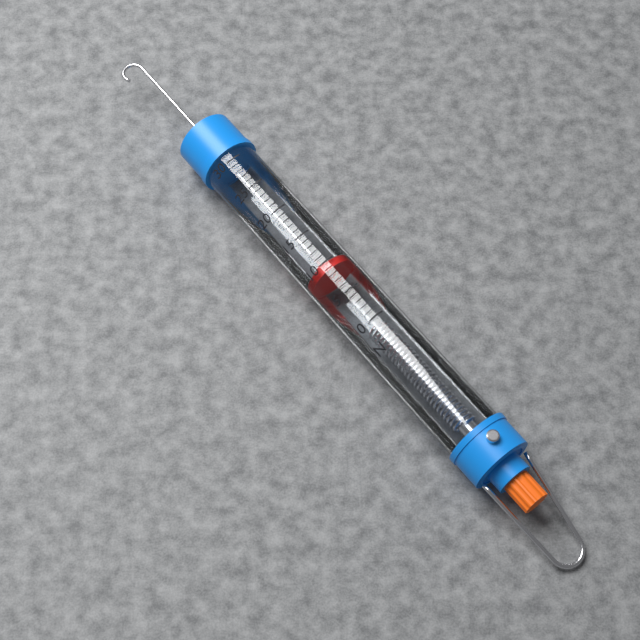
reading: 9 N
